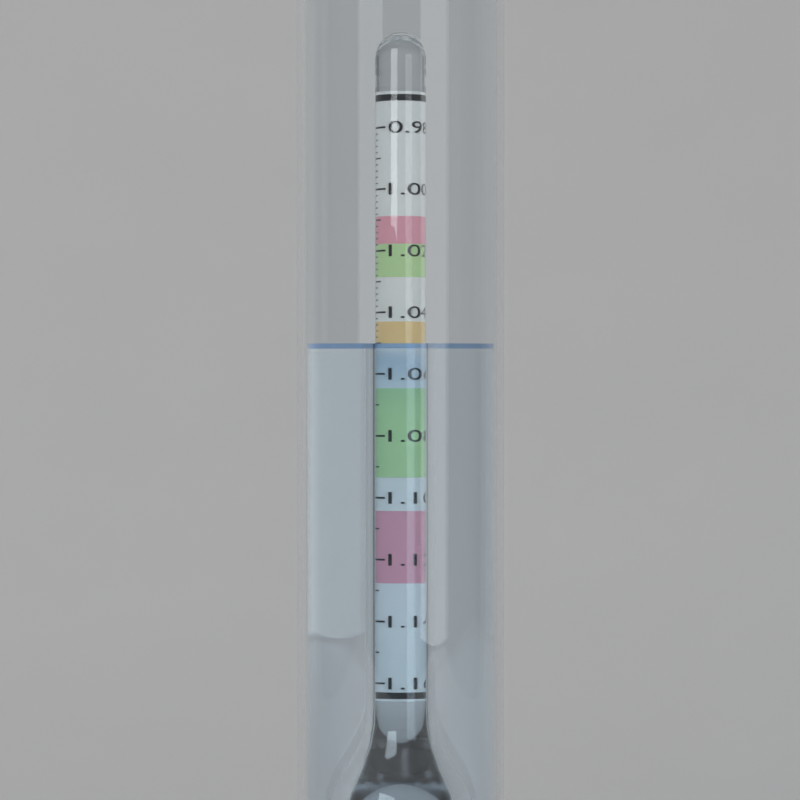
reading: 1.050 (no unit)
